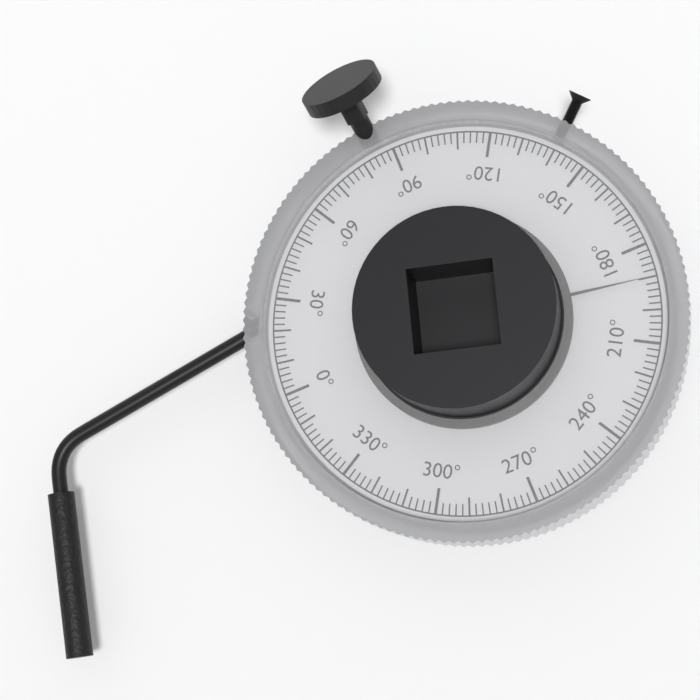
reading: 190 °
